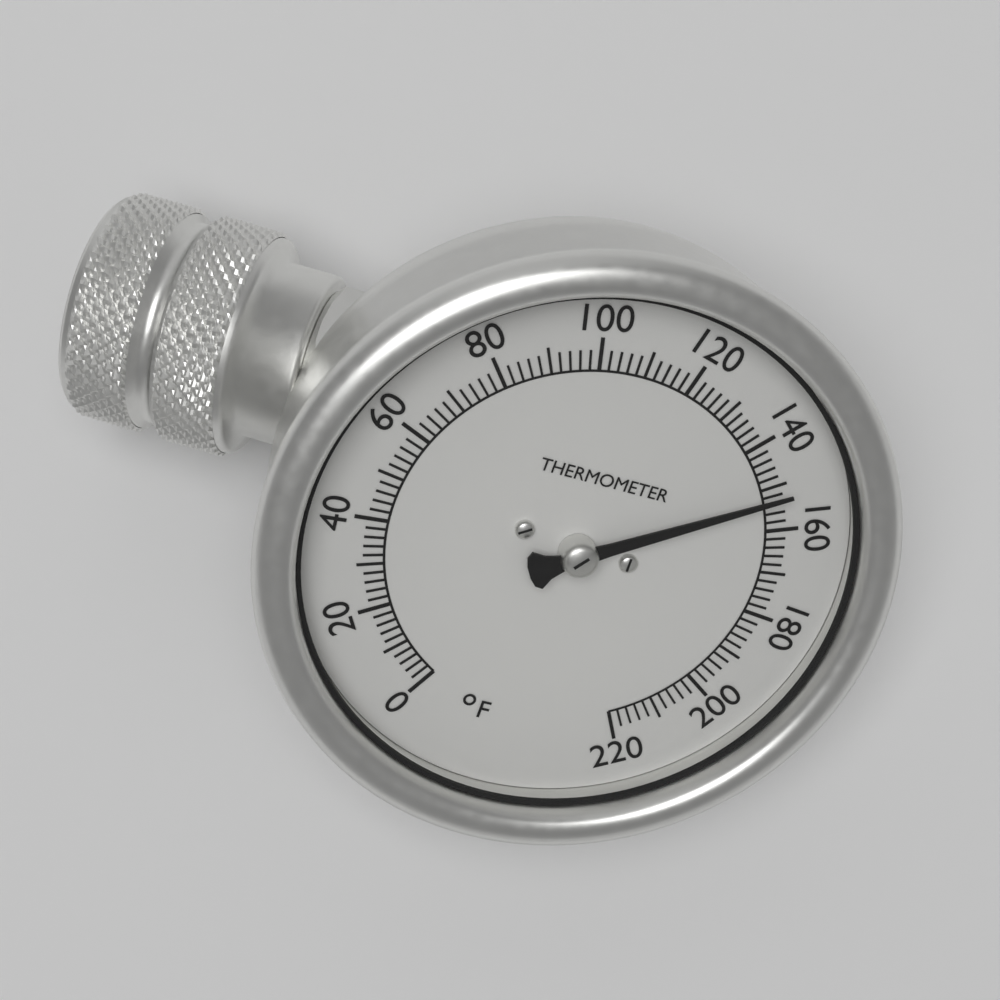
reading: 152 °F
